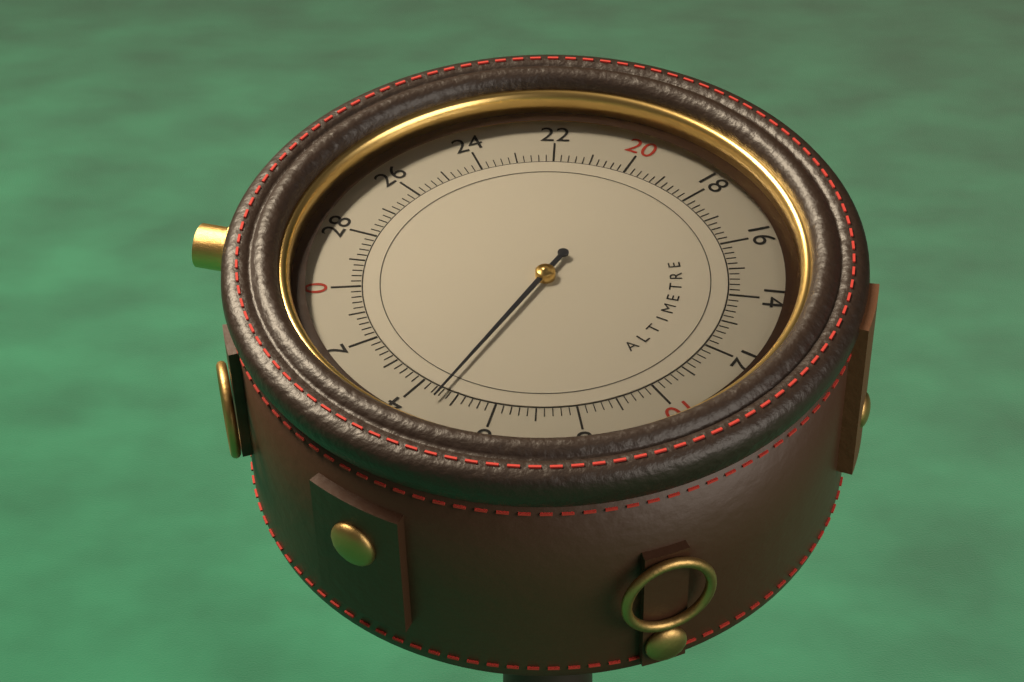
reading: 4.6 (no unit)
